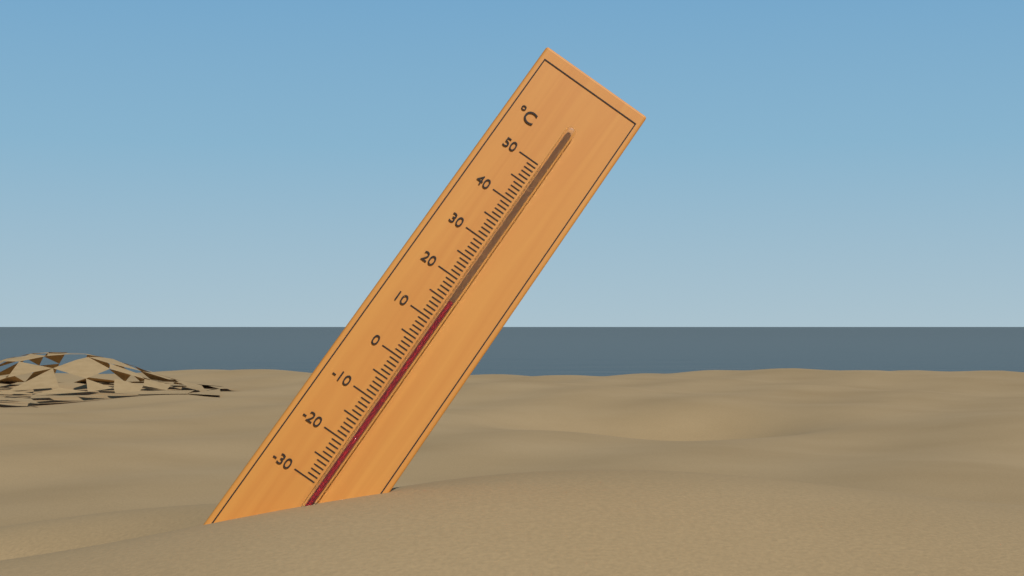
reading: 15 °C
